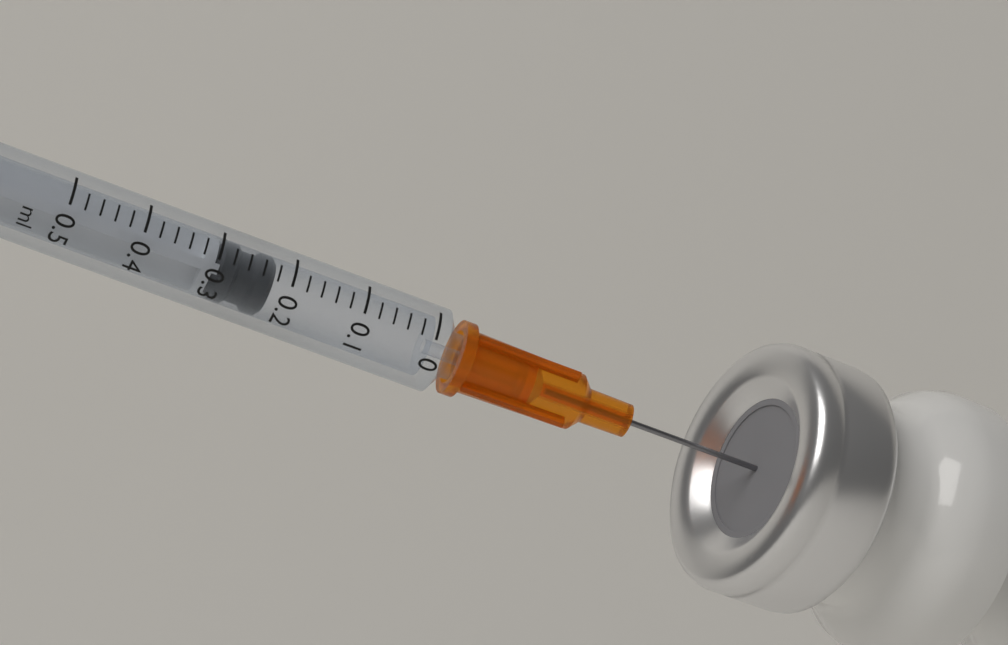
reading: 0.22 ml
